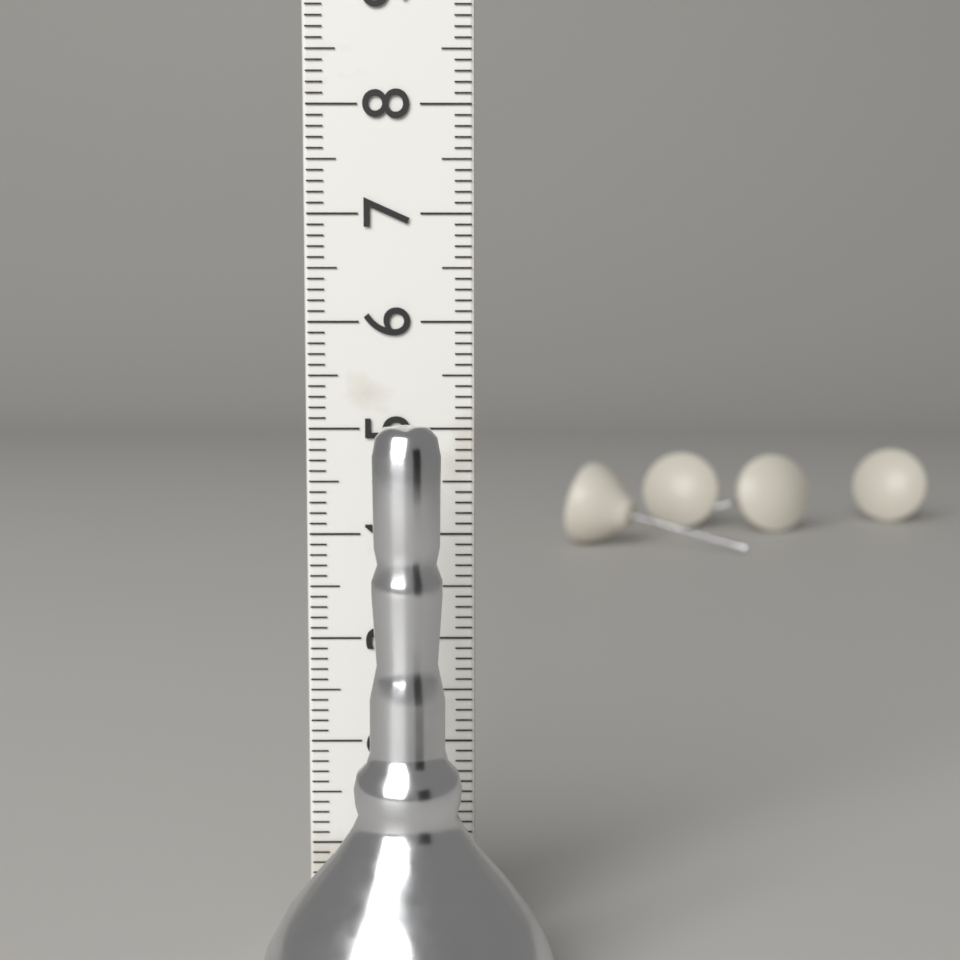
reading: 5.1 cm
